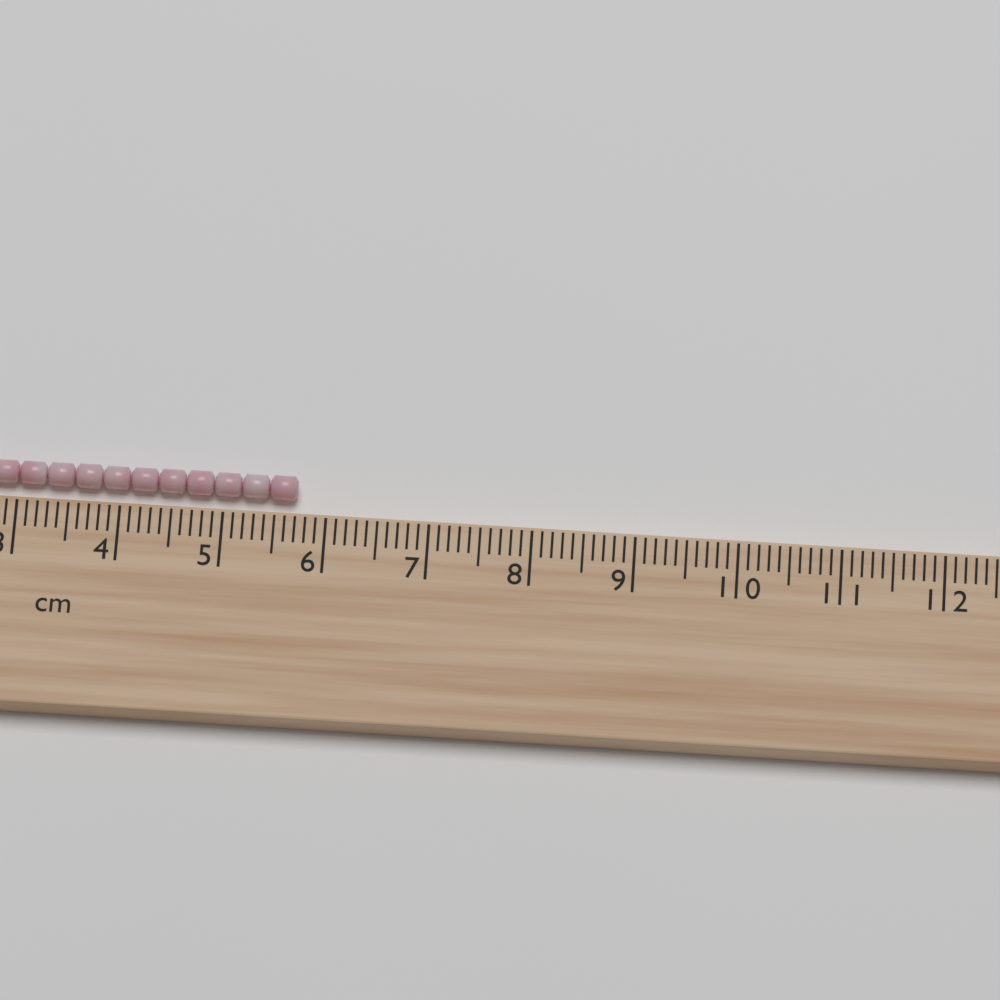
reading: 5.7 cm
